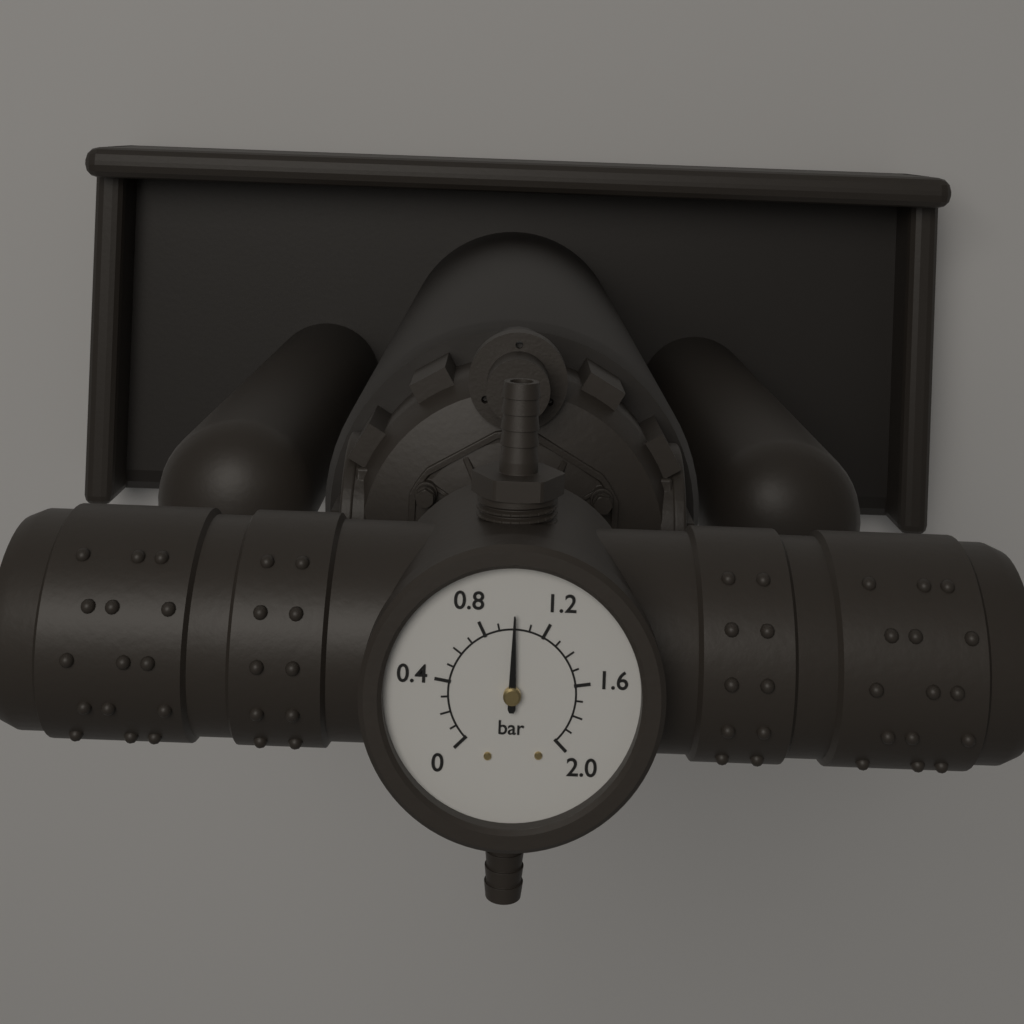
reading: 1.0 bar
